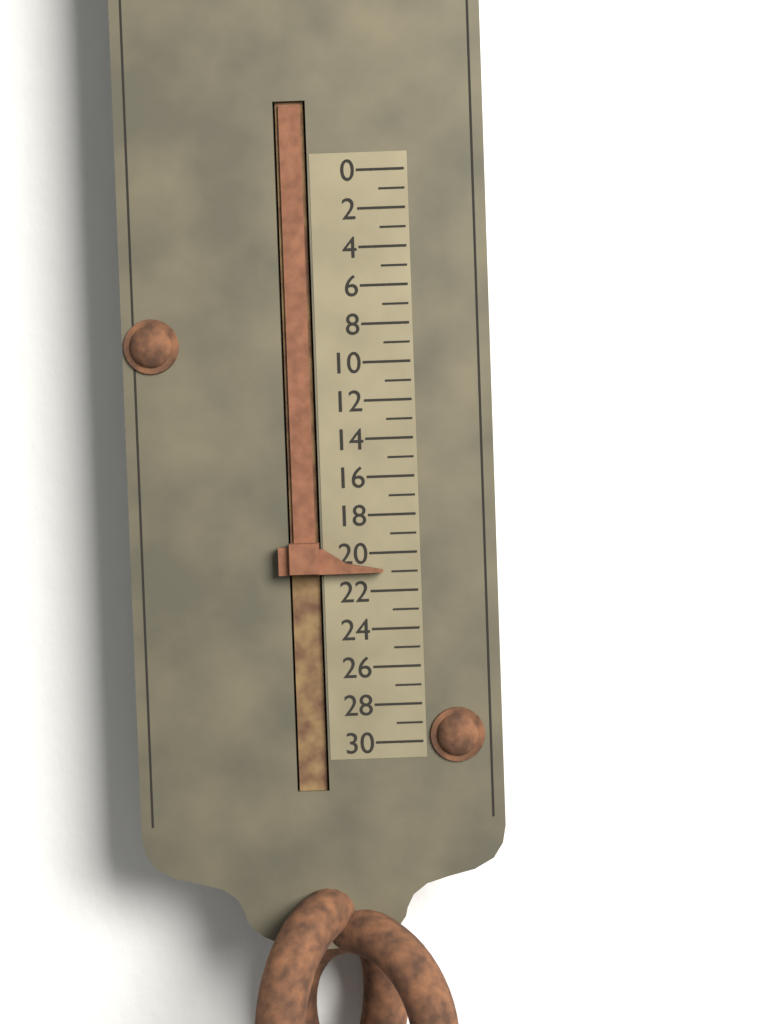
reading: 21 (no unit)
